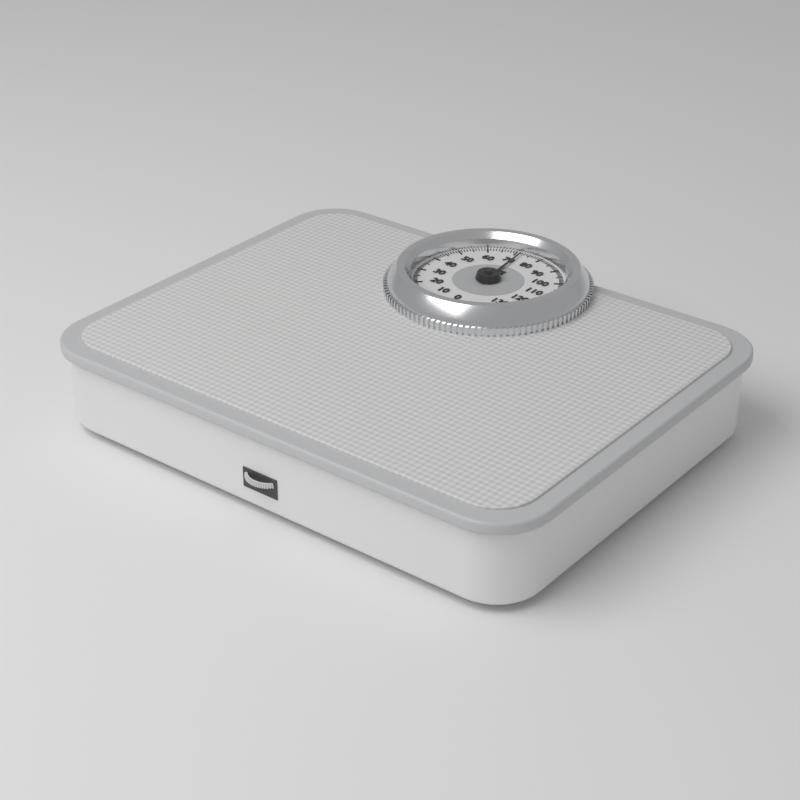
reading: 72 kg
